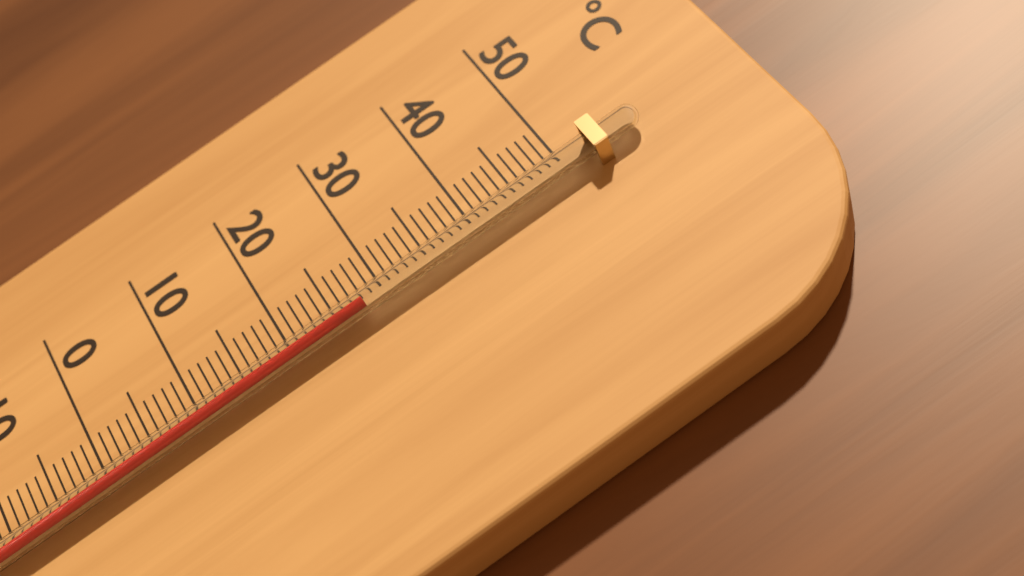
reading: 28 °C
